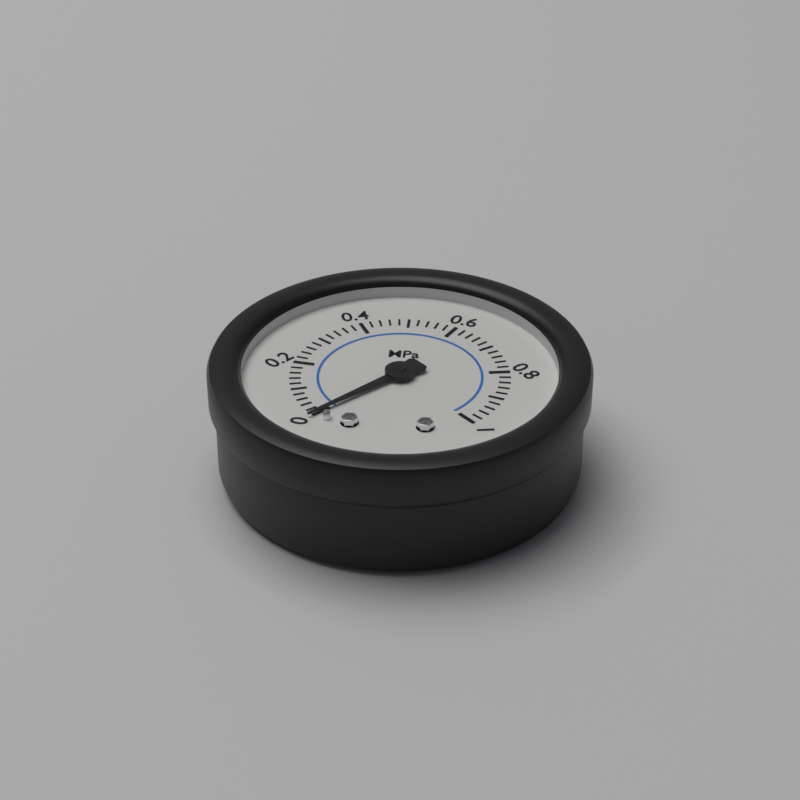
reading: 0.00 MPa
